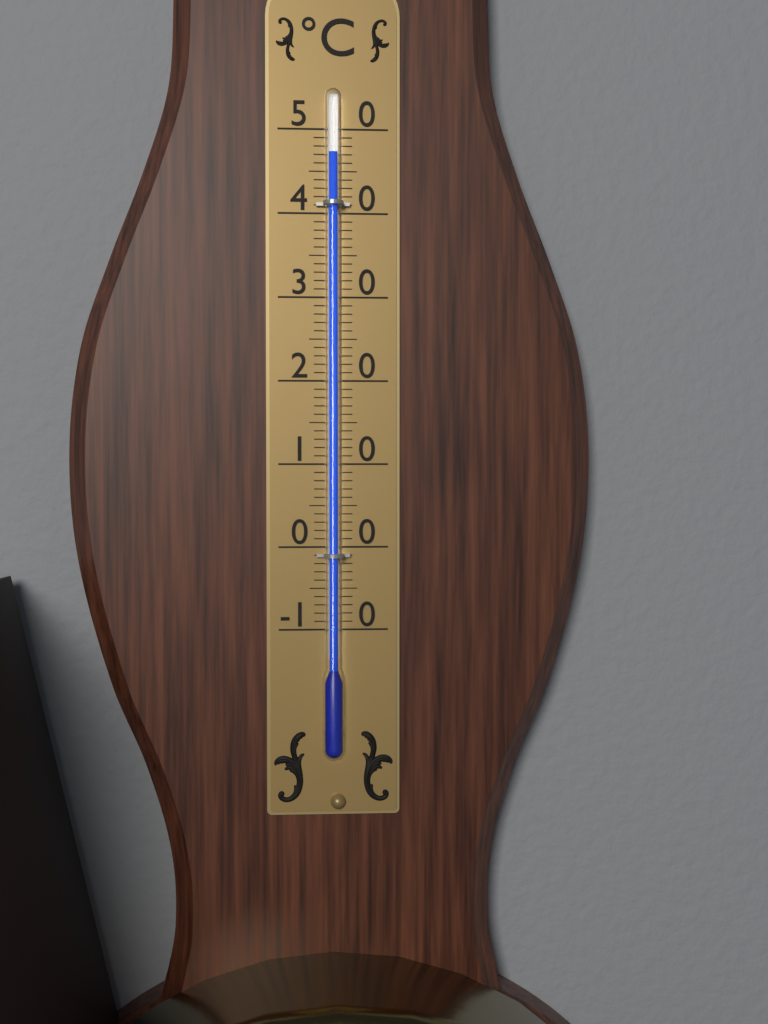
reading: 47 °C
